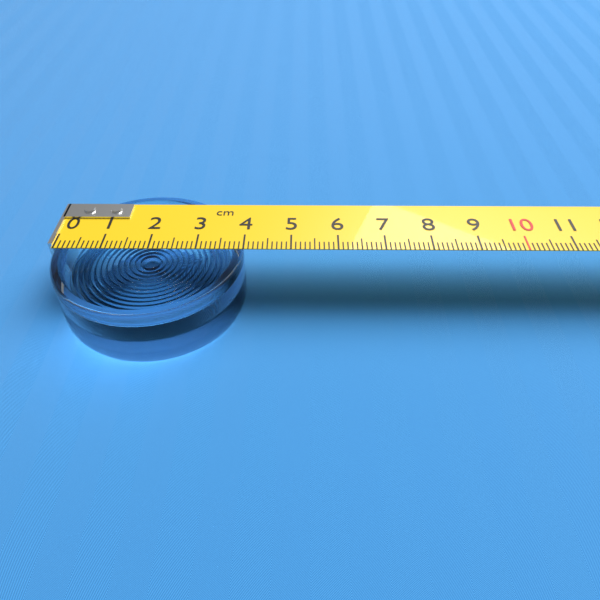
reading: 4.0 cm
